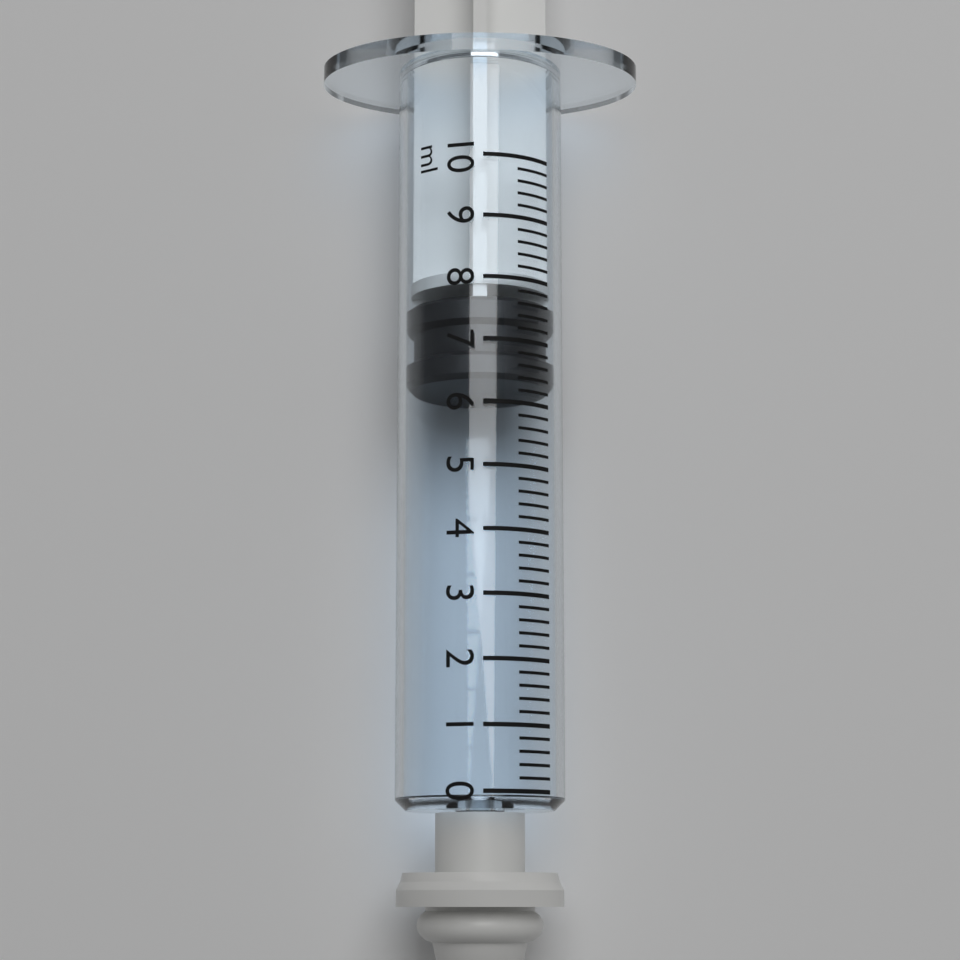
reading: 6.4 ml
